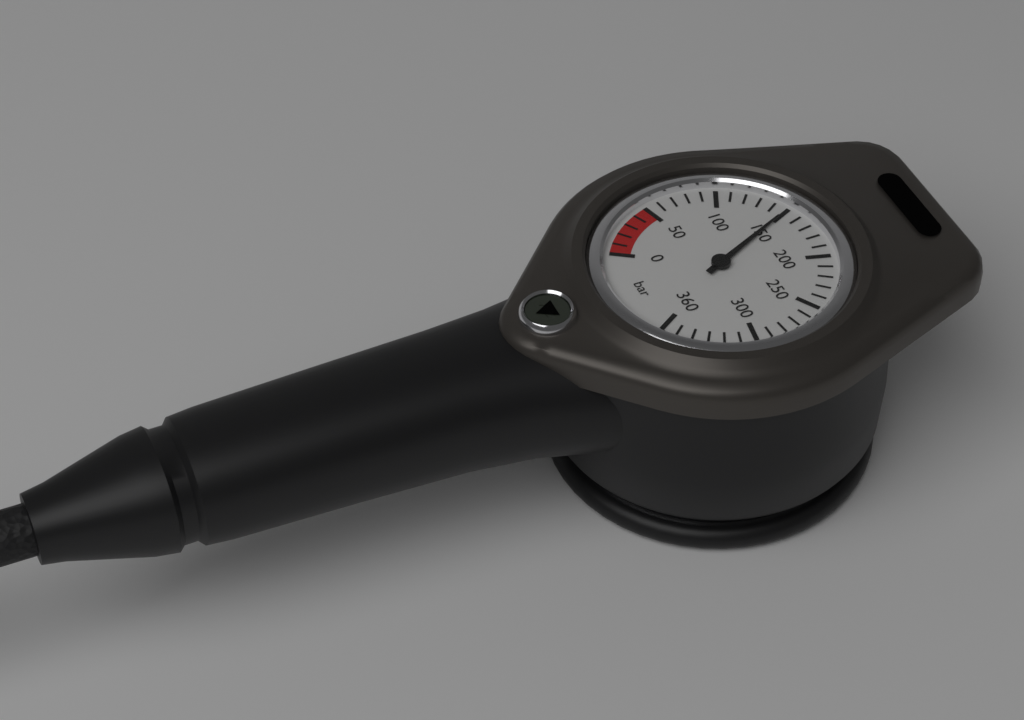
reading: 150 bar
